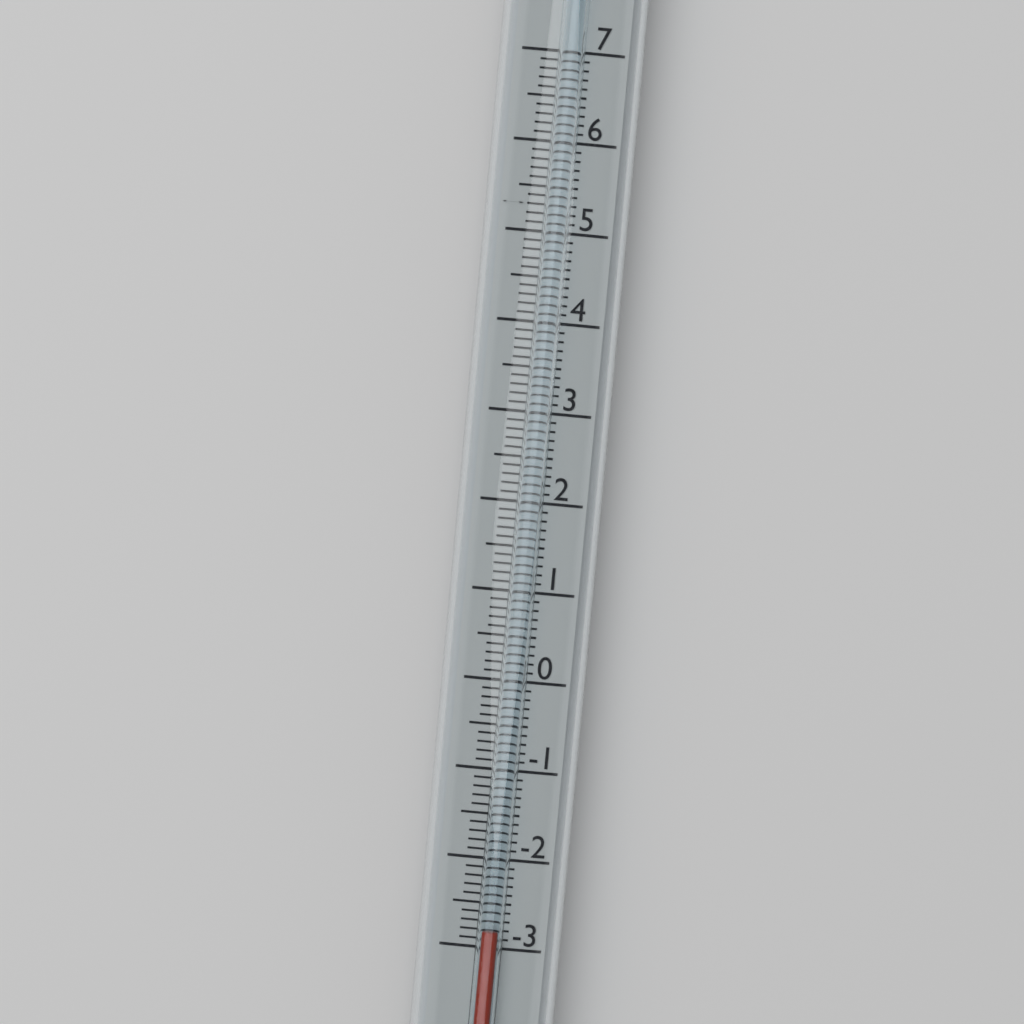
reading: -2.8 (no unit)
